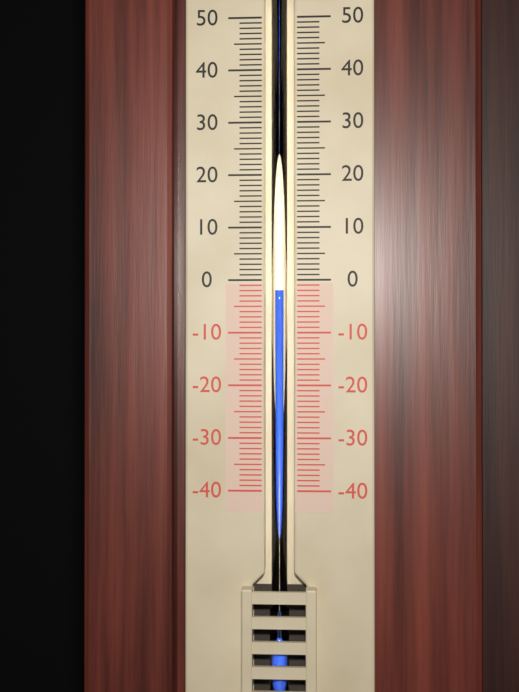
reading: -2 (no unit)
